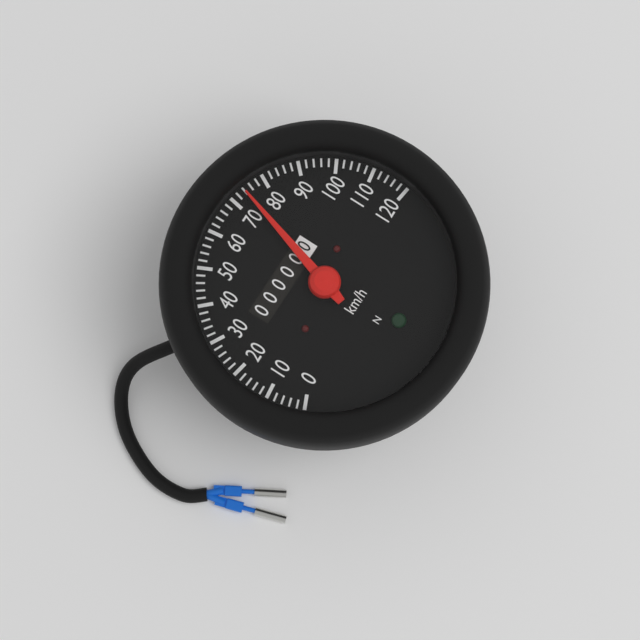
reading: 74 km/h
